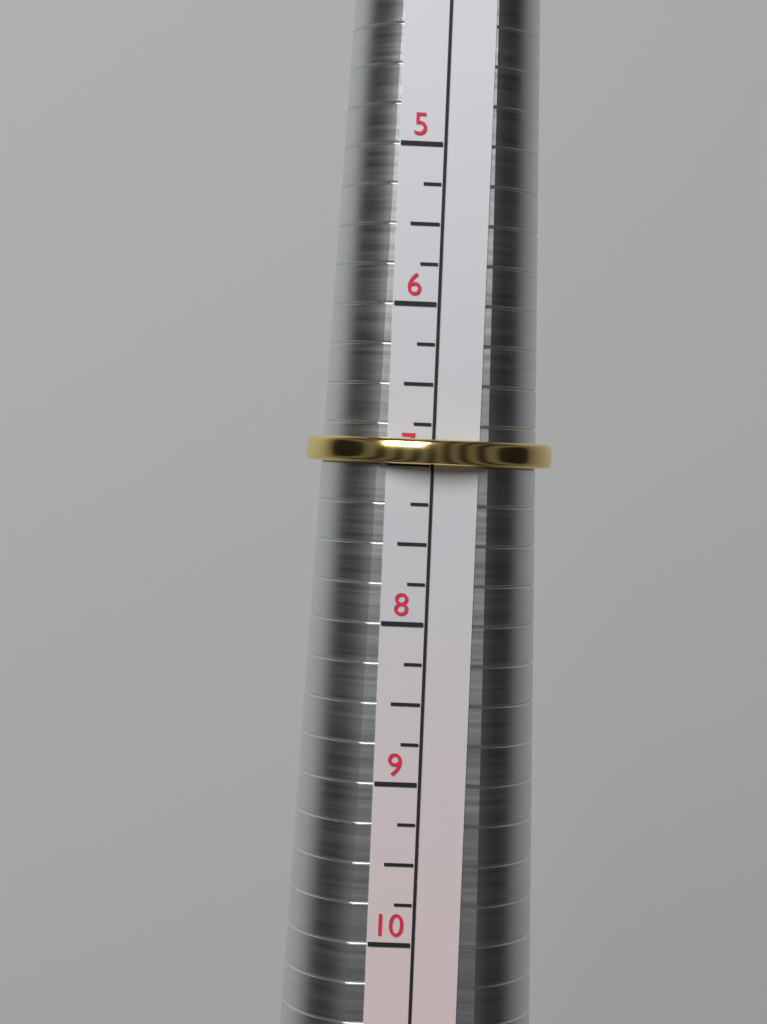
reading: 7.00 (no unit)
